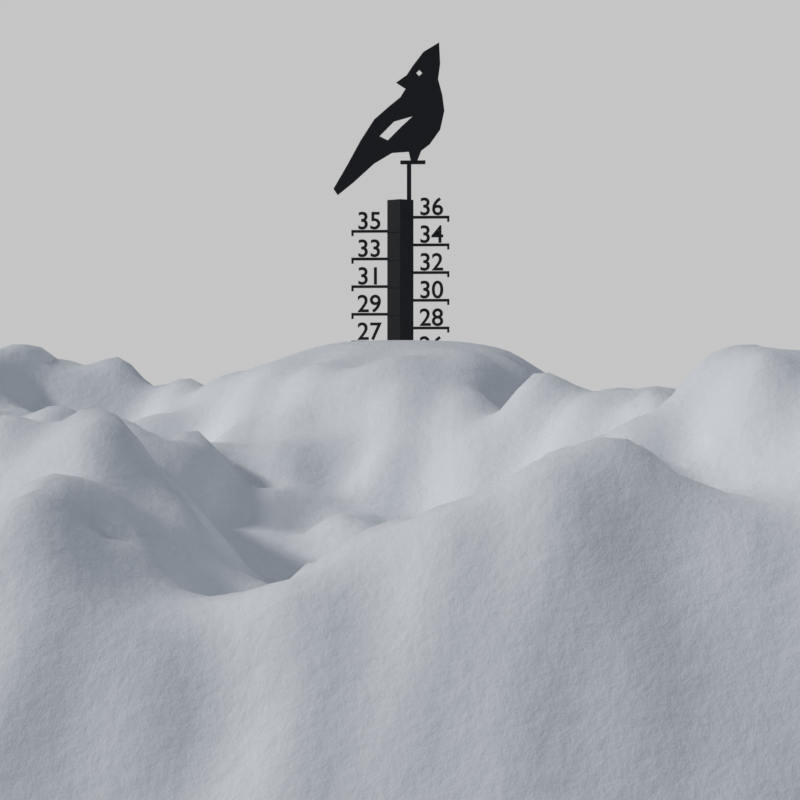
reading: 27 (no unit)
